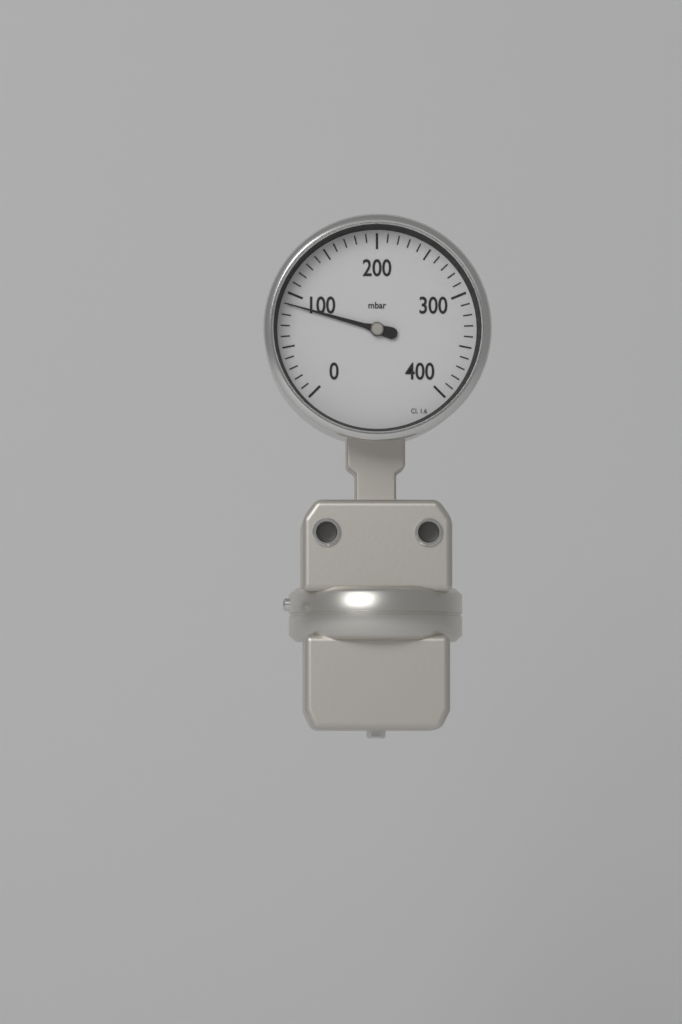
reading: 90 mbar
